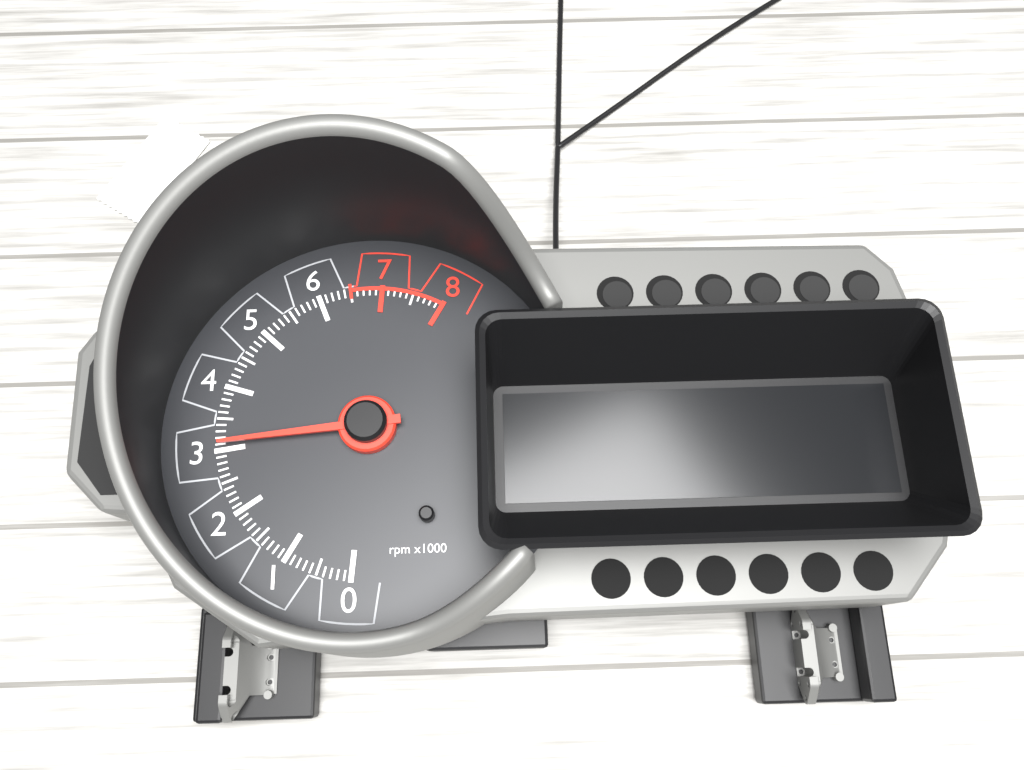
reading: 3100 rpm
